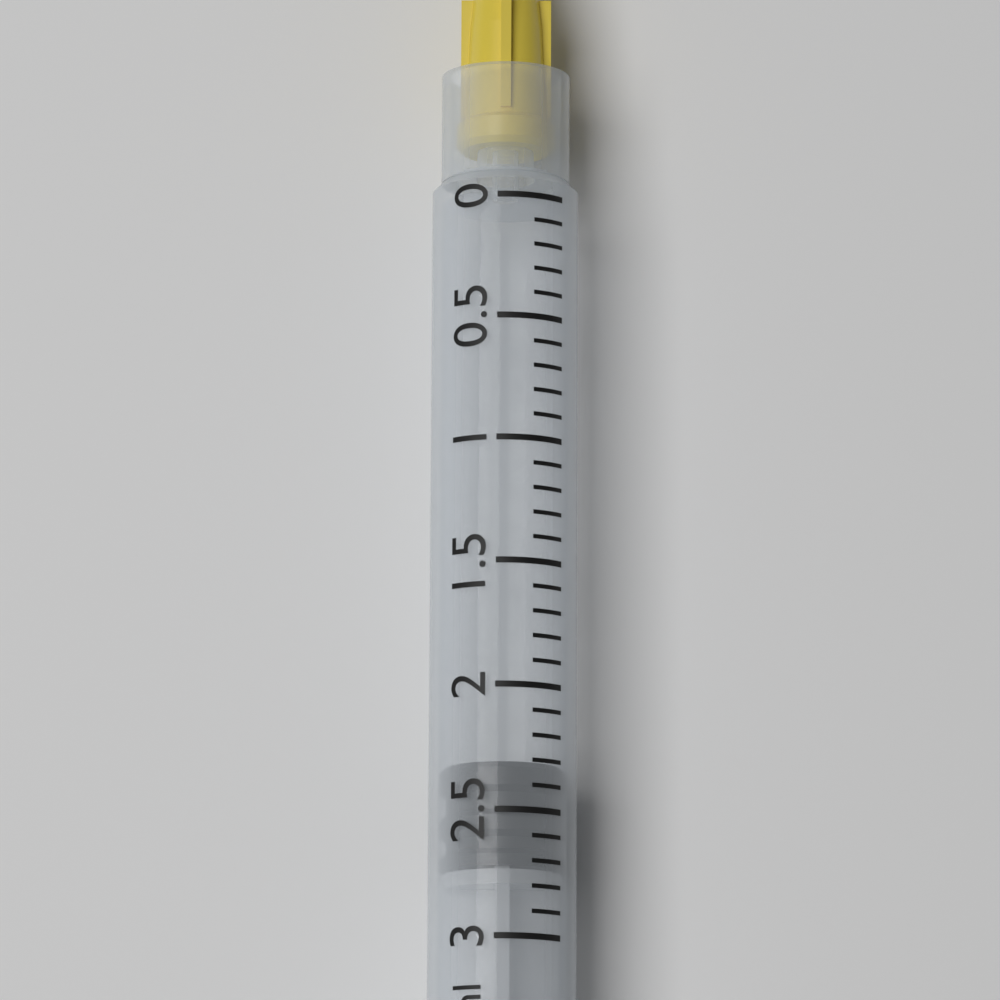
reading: 2.3 ml
